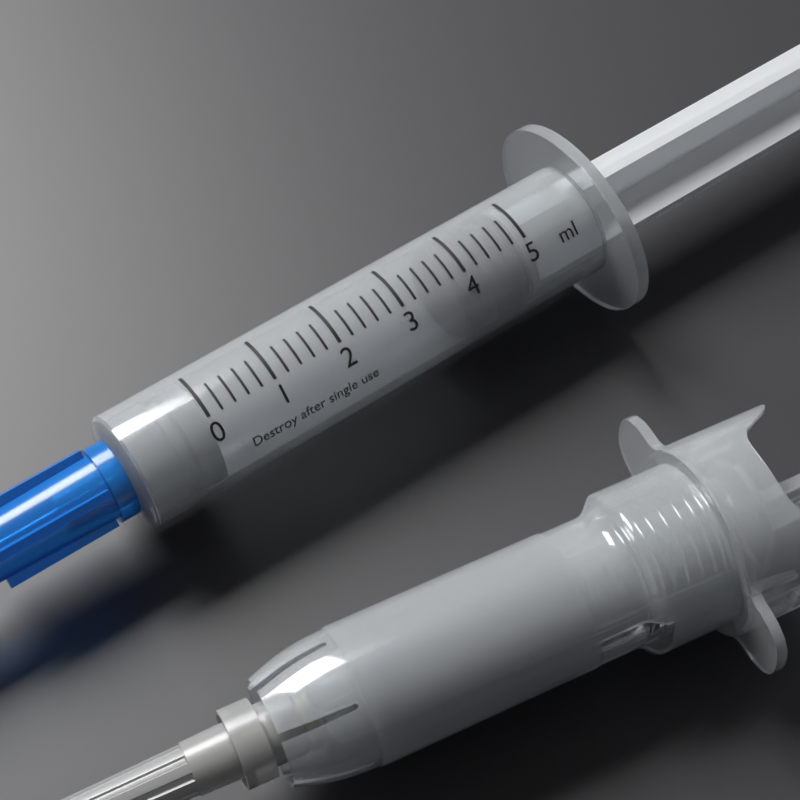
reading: 3.8 ml
